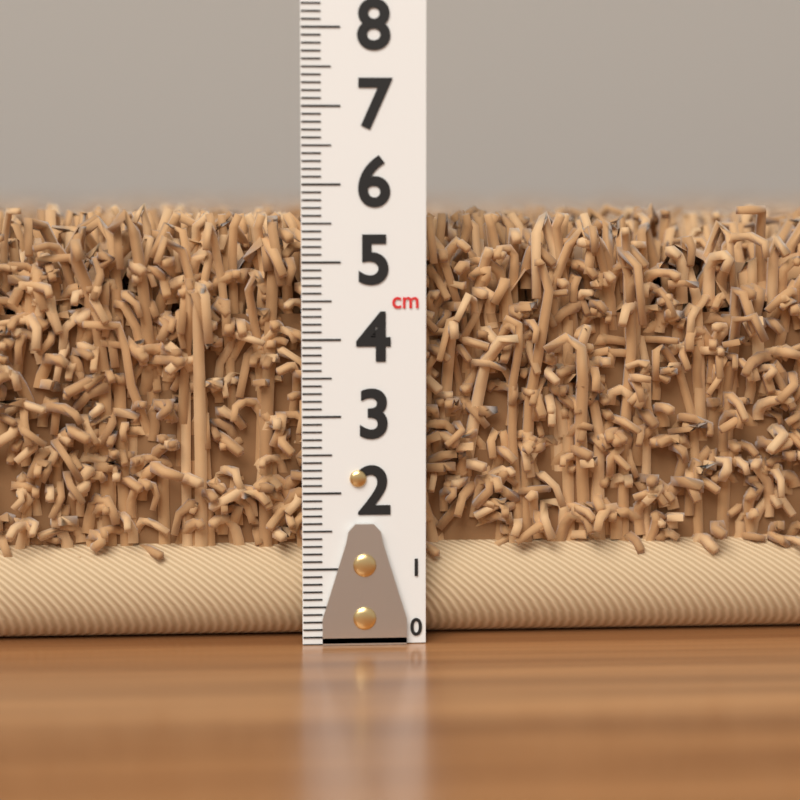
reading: 5.9 cm
